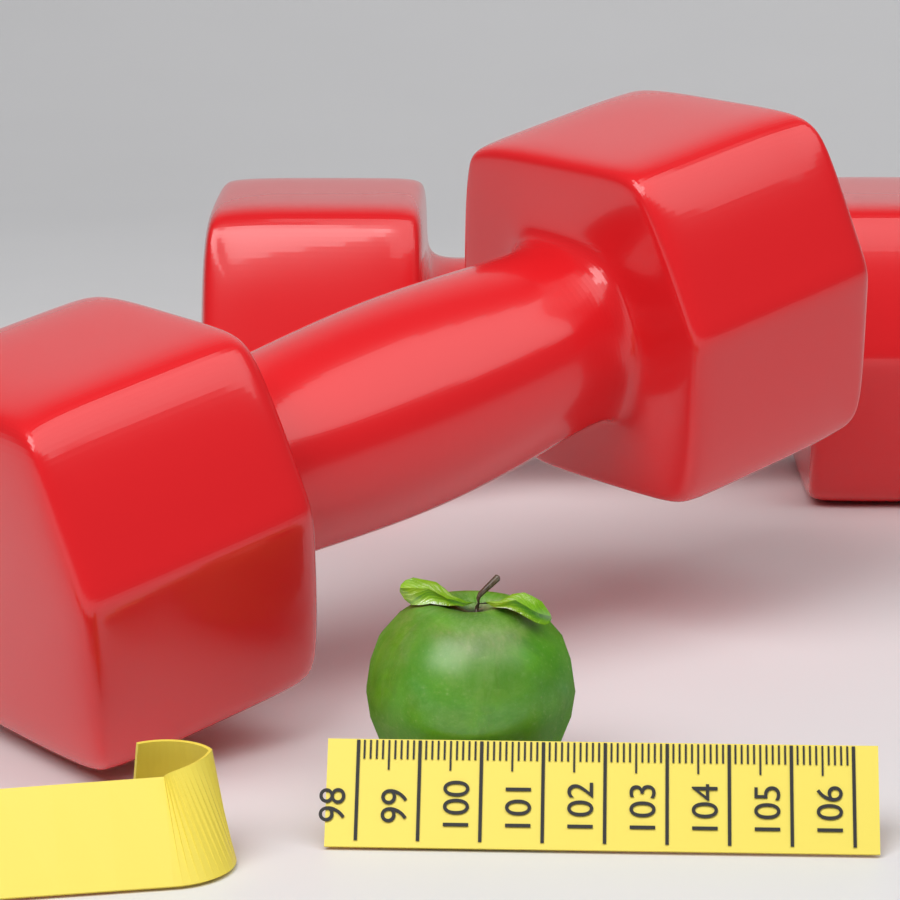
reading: 101.5 (no unit)
